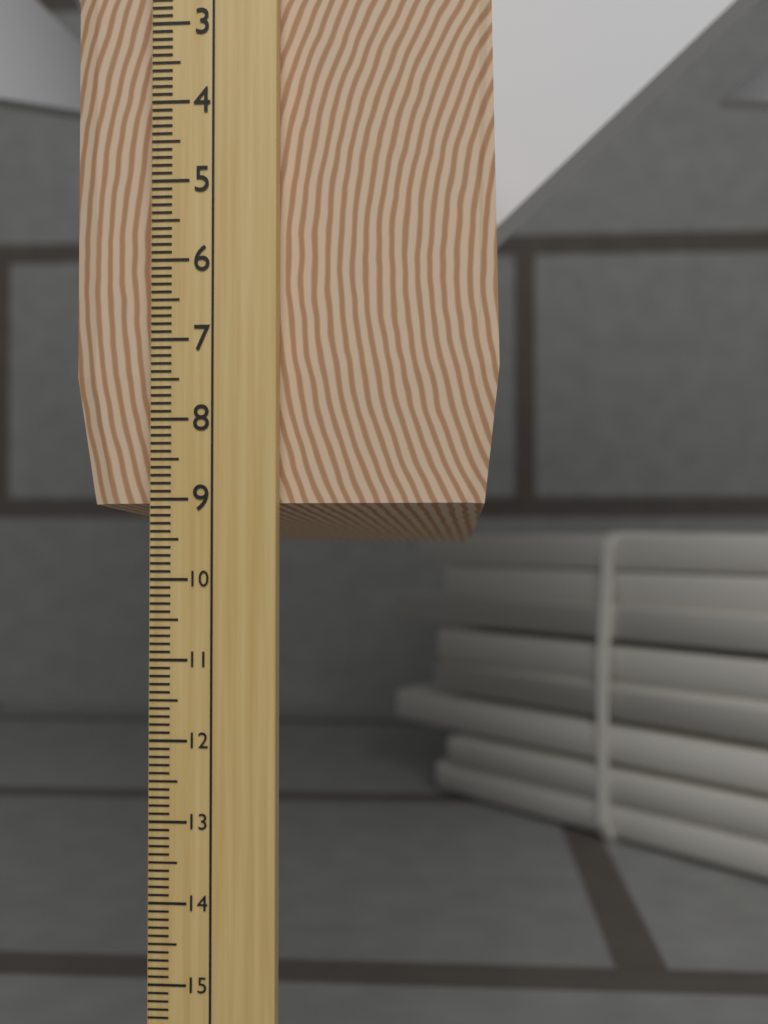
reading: 9.6 cm
